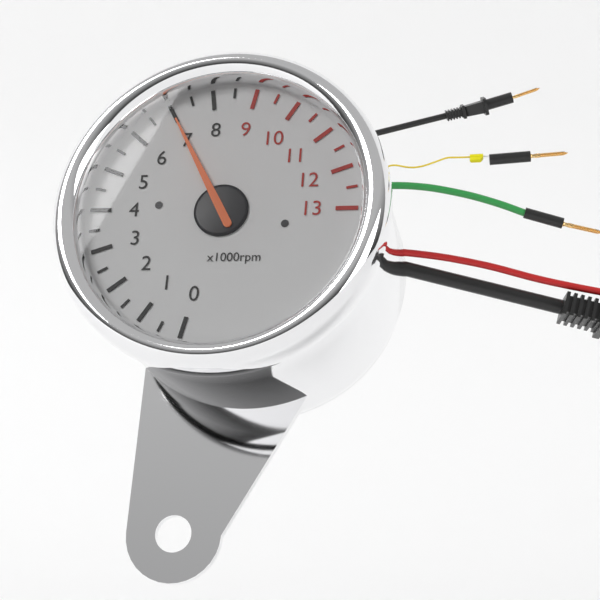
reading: 7.0 x1000rpm
